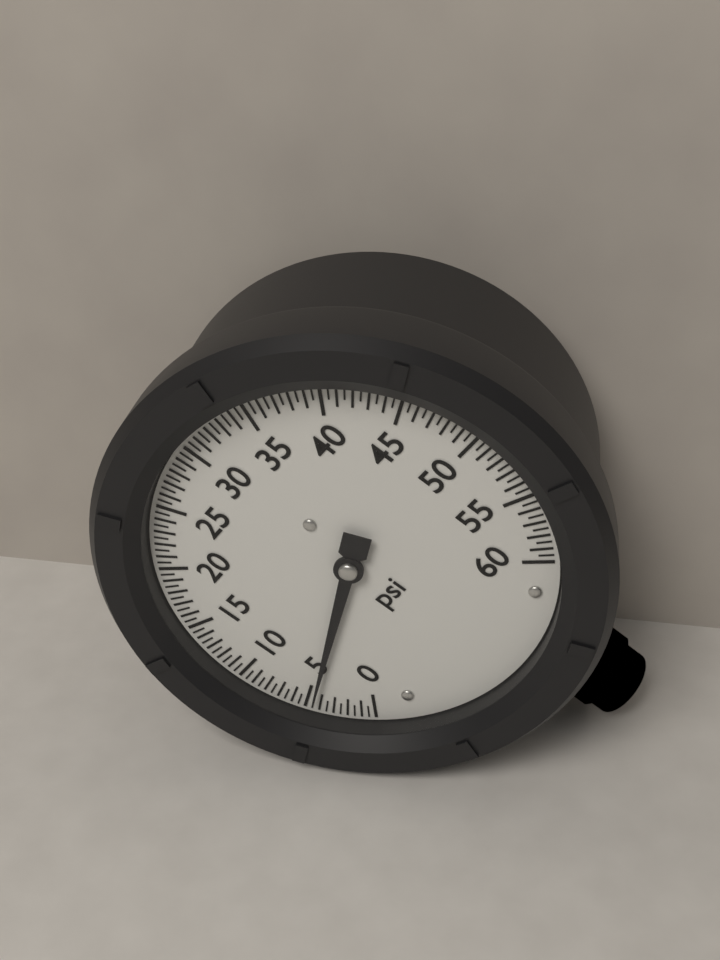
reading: 4.5 psi
